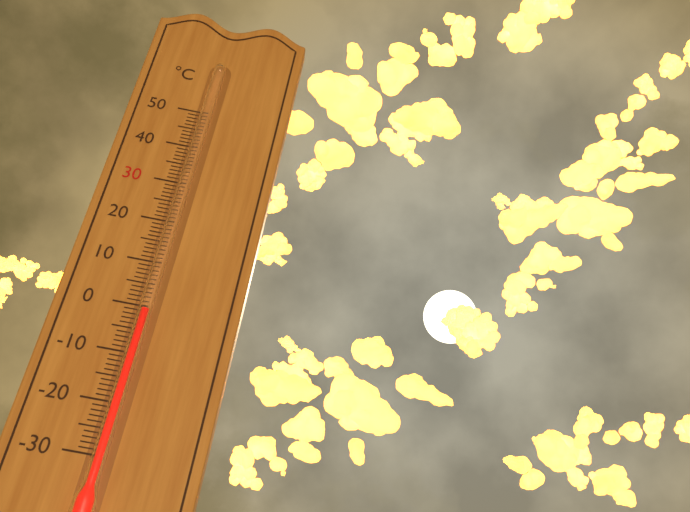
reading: -1 °C
